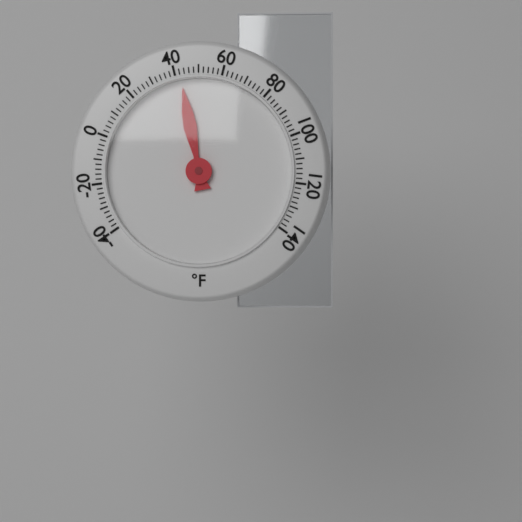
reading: 42 °F
